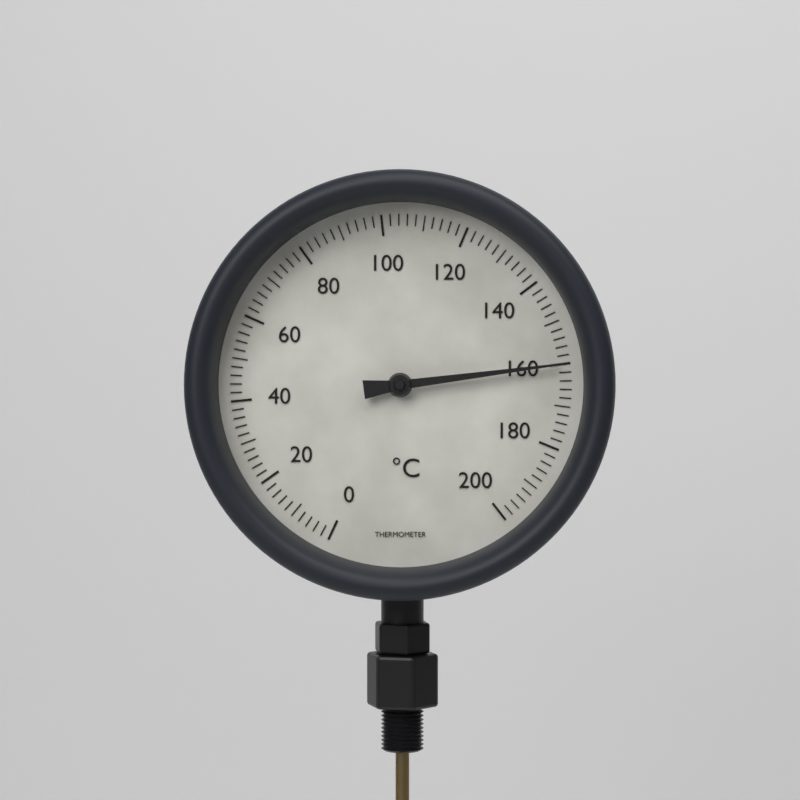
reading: 160 °C
